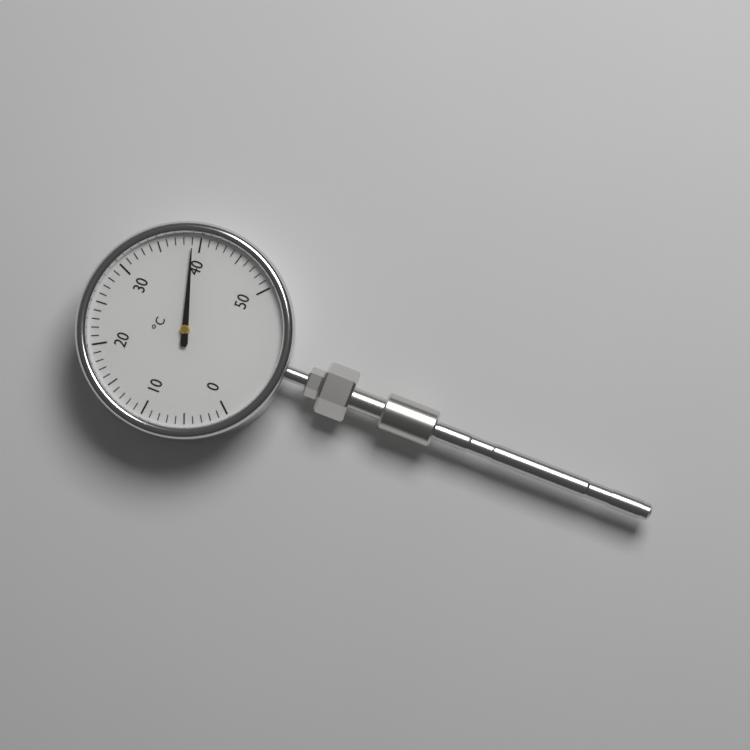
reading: 39 °C
